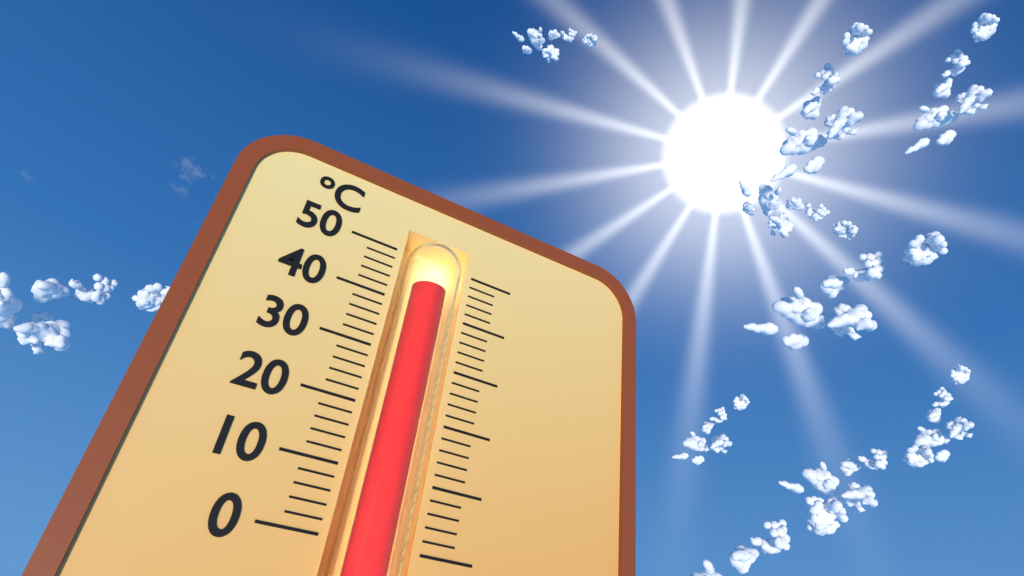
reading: 44 °C
